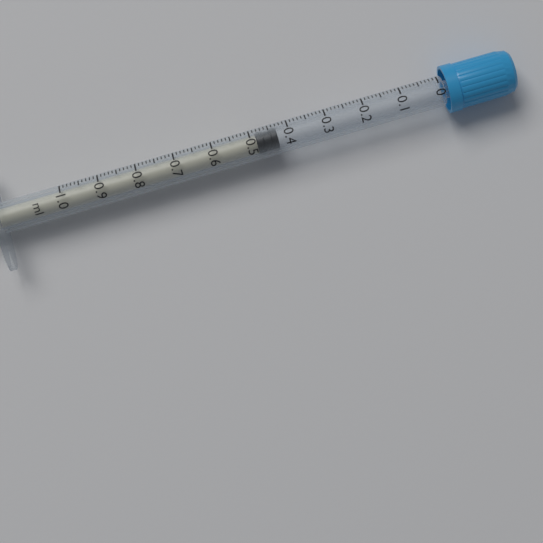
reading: 0.43 ml
